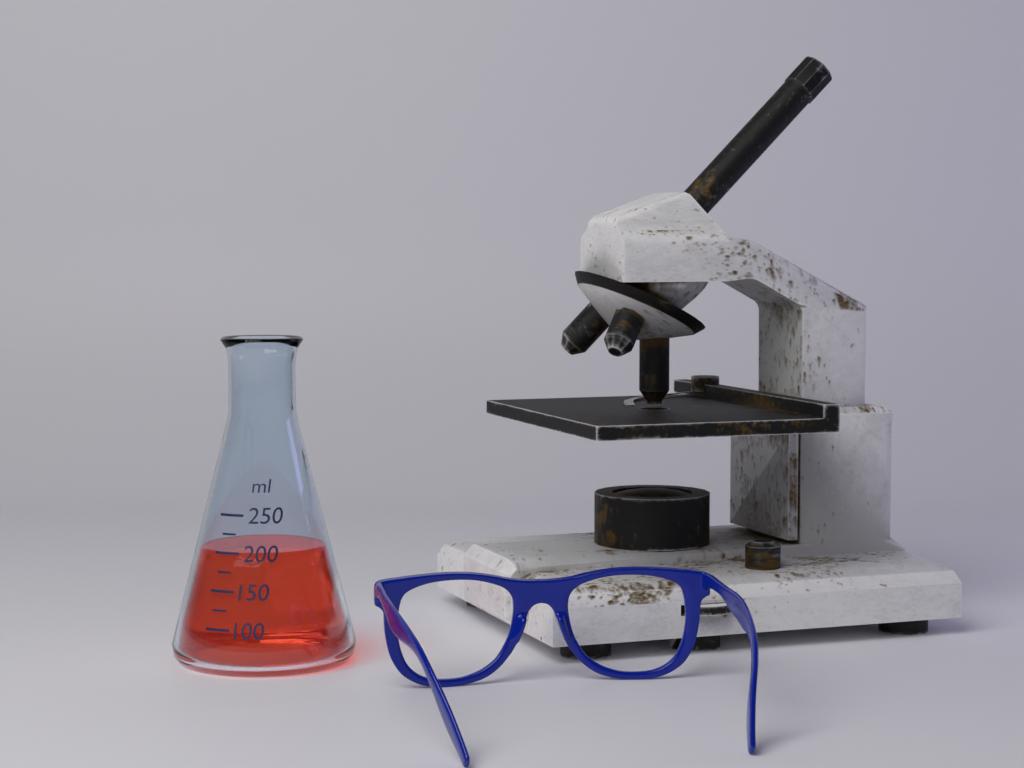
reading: 200 ml
